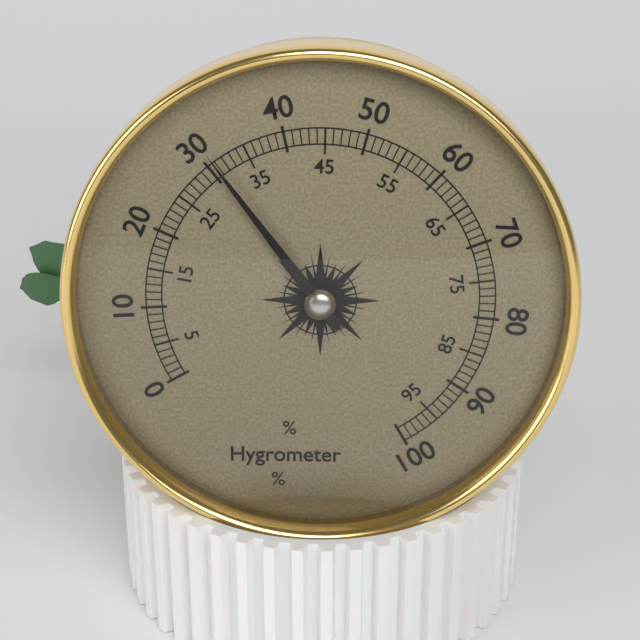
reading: 31 %
